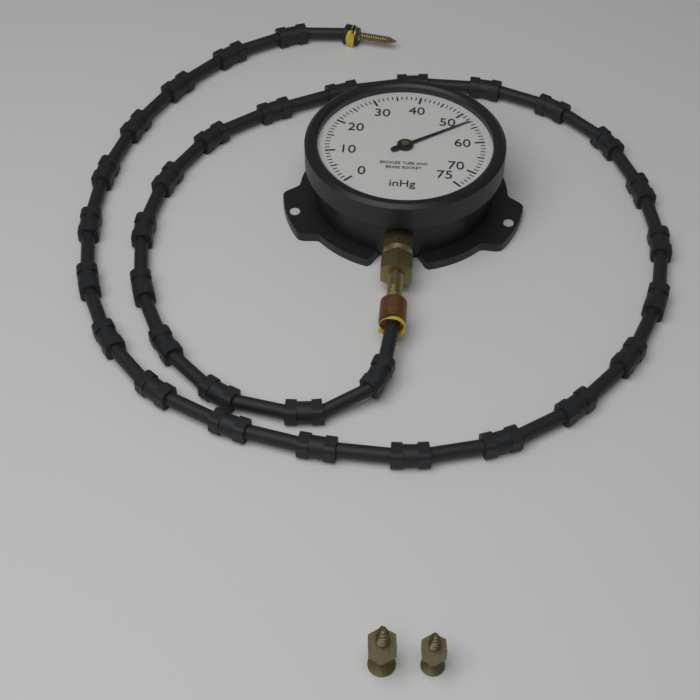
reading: 53 inHg
